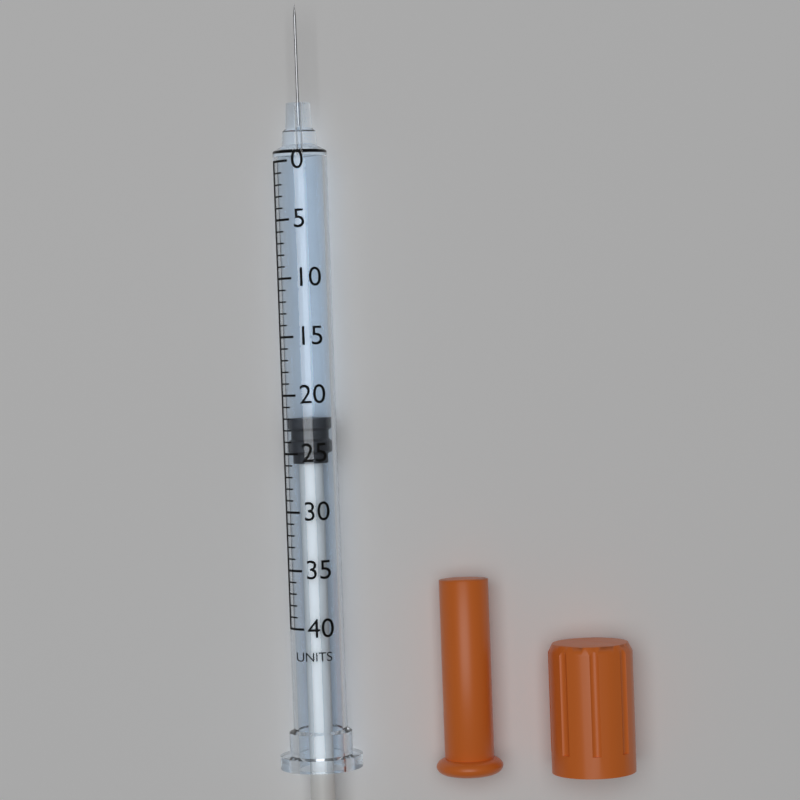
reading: 22 units
